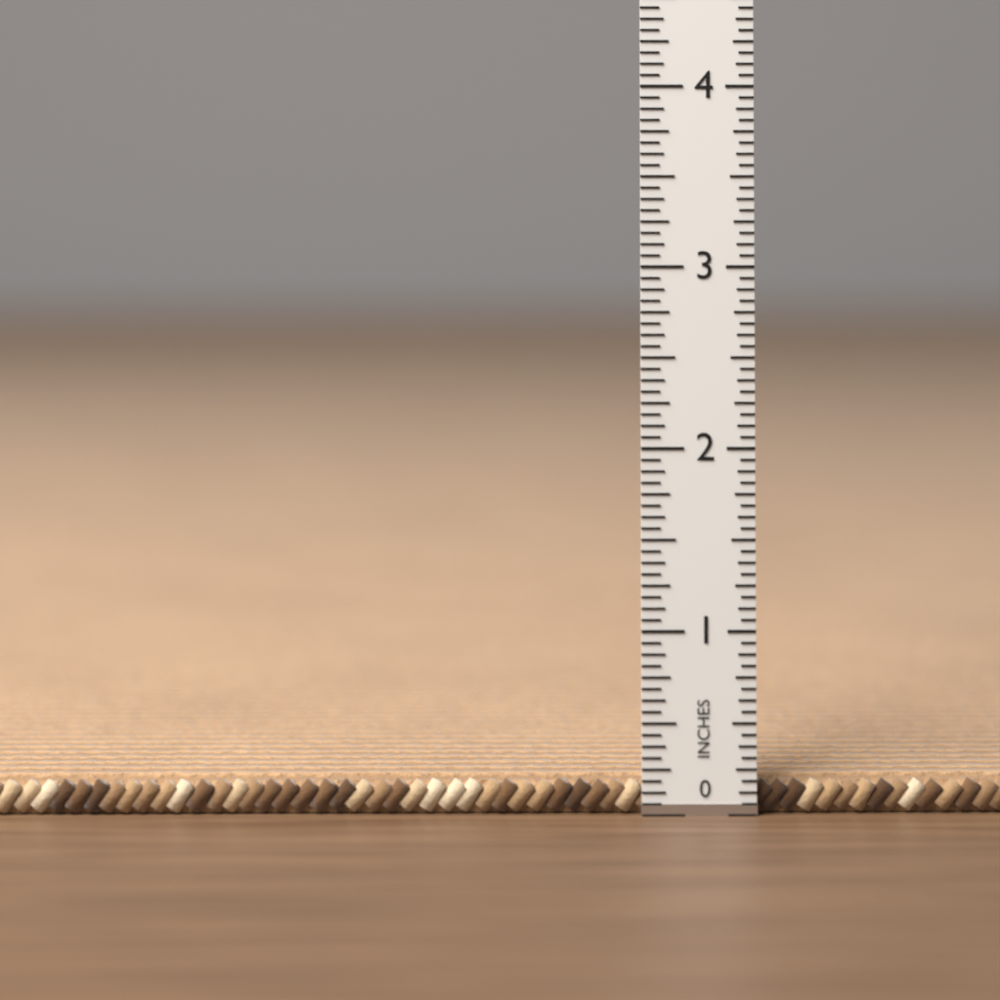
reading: 0.1875 in
